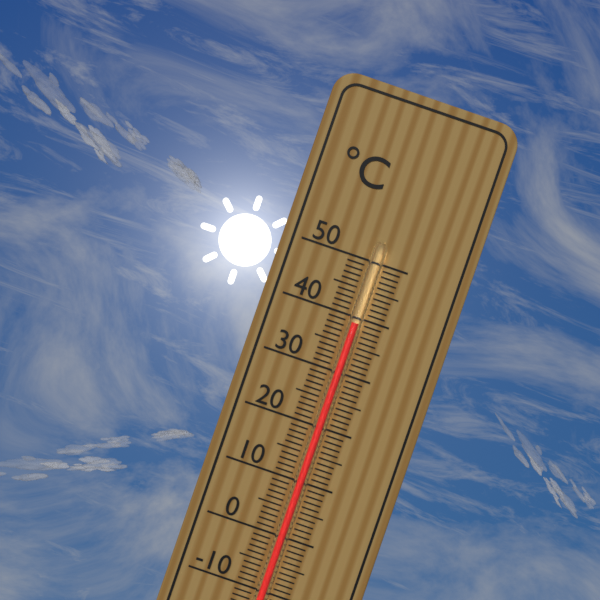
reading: 39 °C
